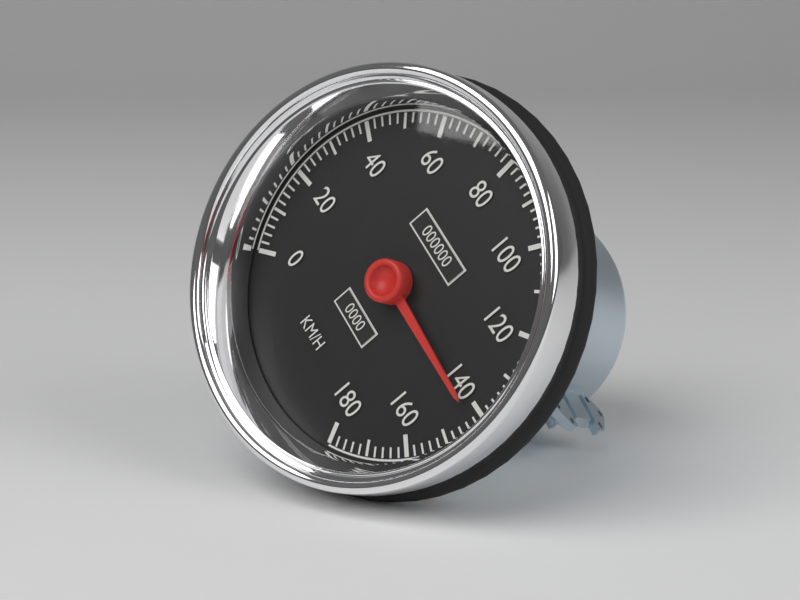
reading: 142 km/h
